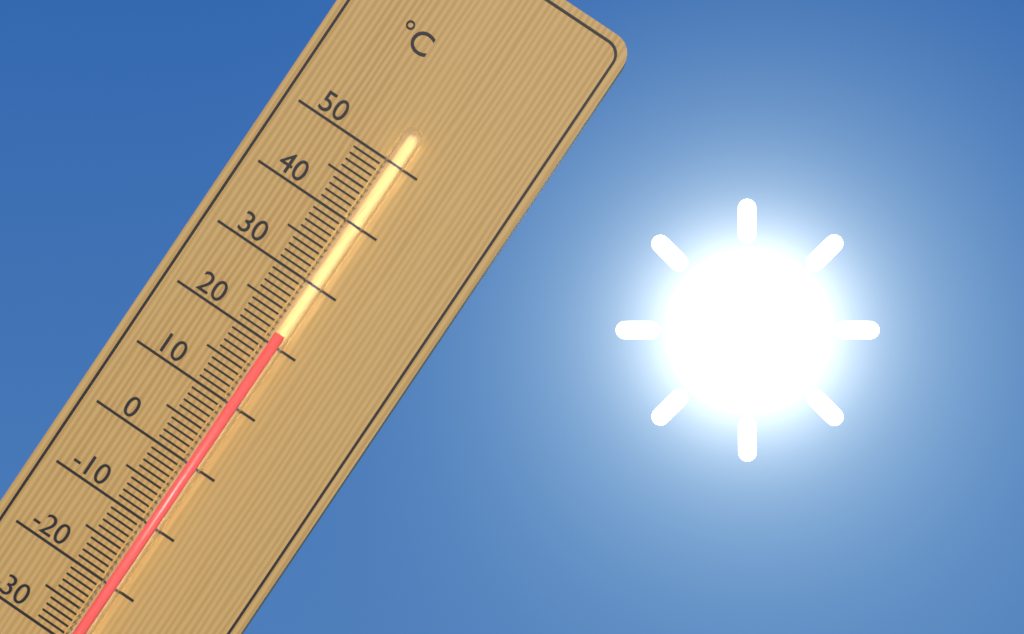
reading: 22 °C
